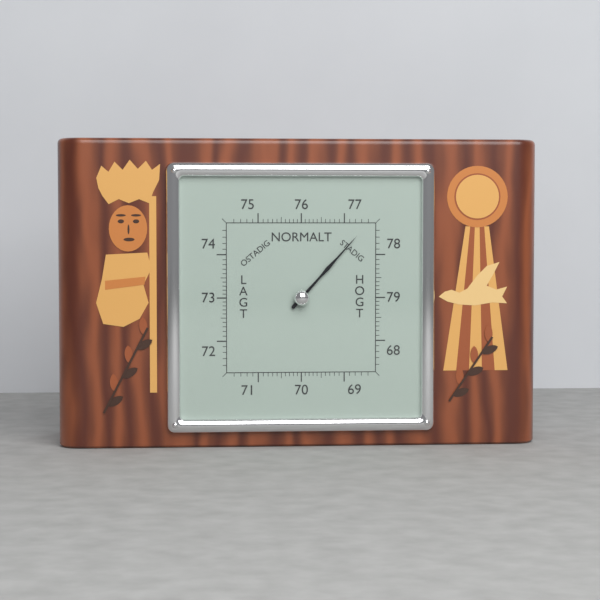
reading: 77.4 (no unit)
